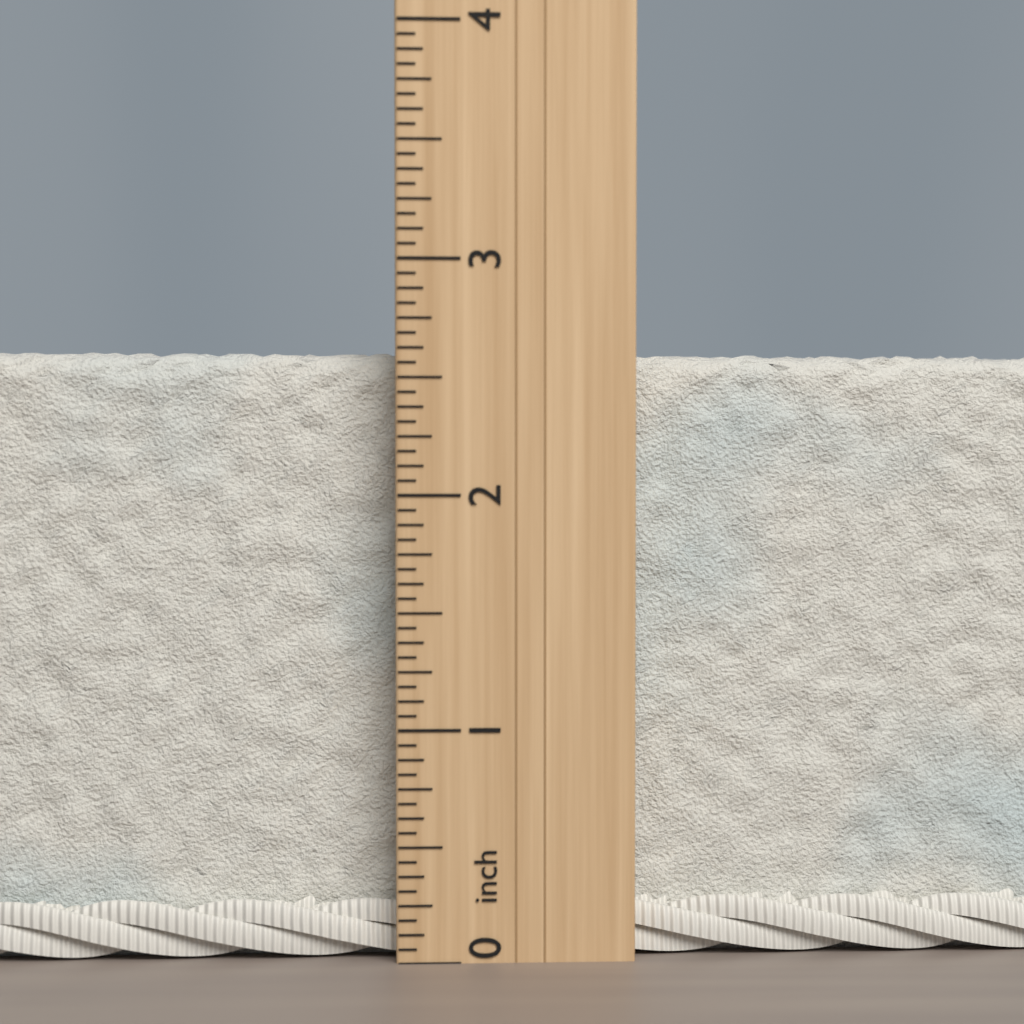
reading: 2.6250 inch
